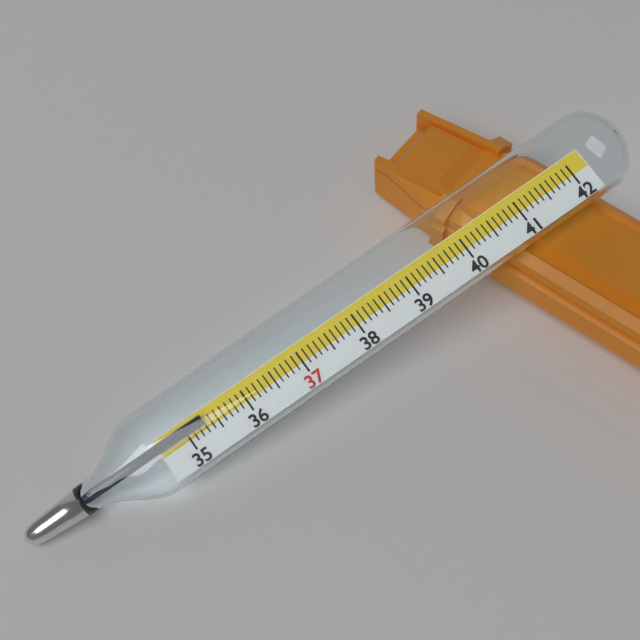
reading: 35.3 (no unit)
